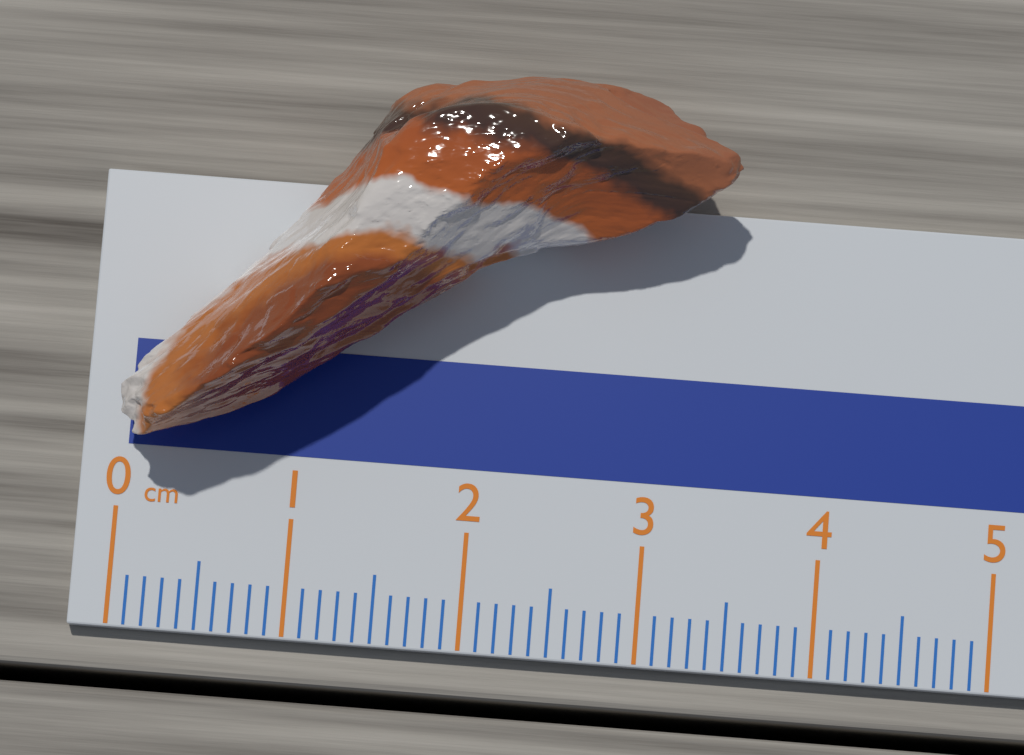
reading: 3.4 cm
